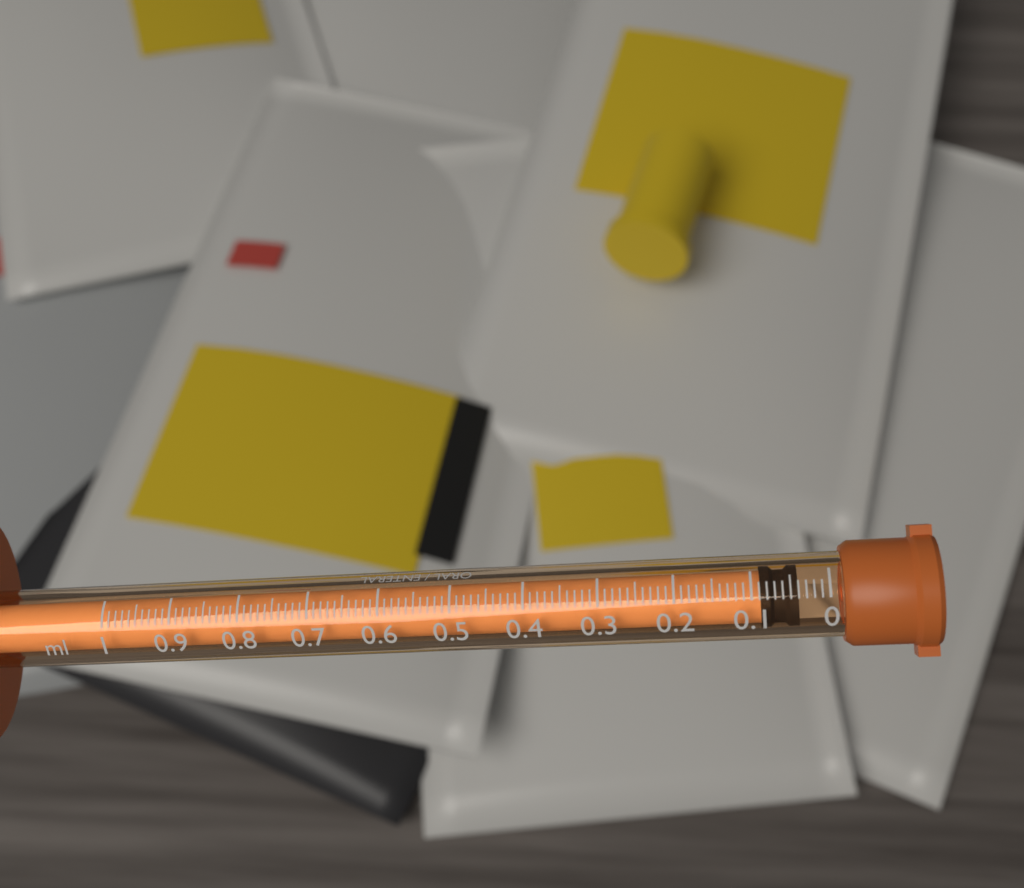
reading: 0.04 ml
